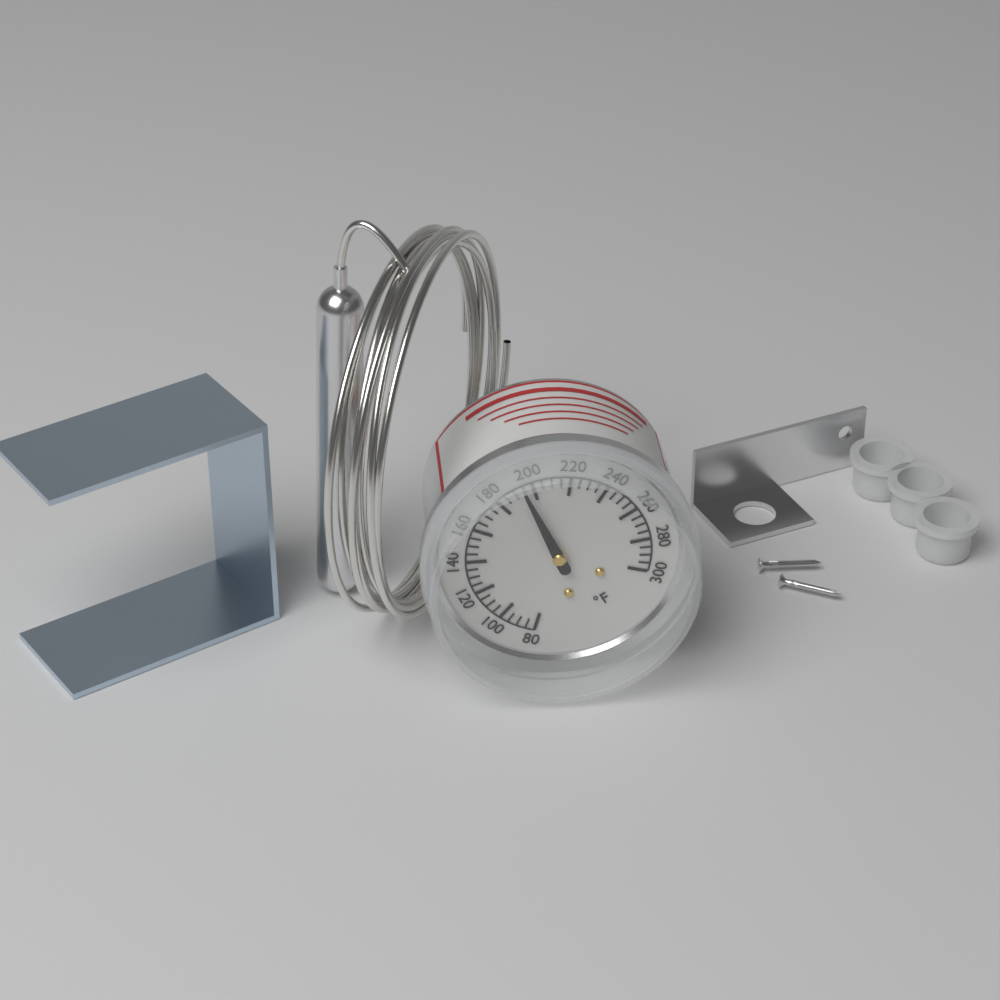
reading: 195 °F
